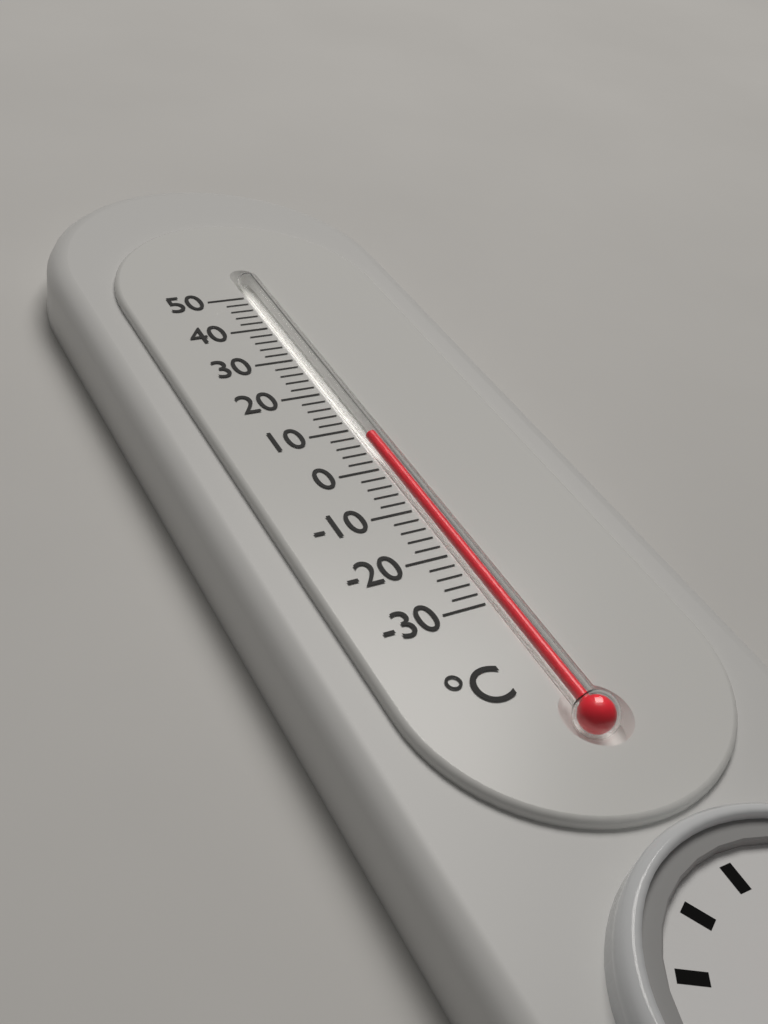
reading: 8 °C
